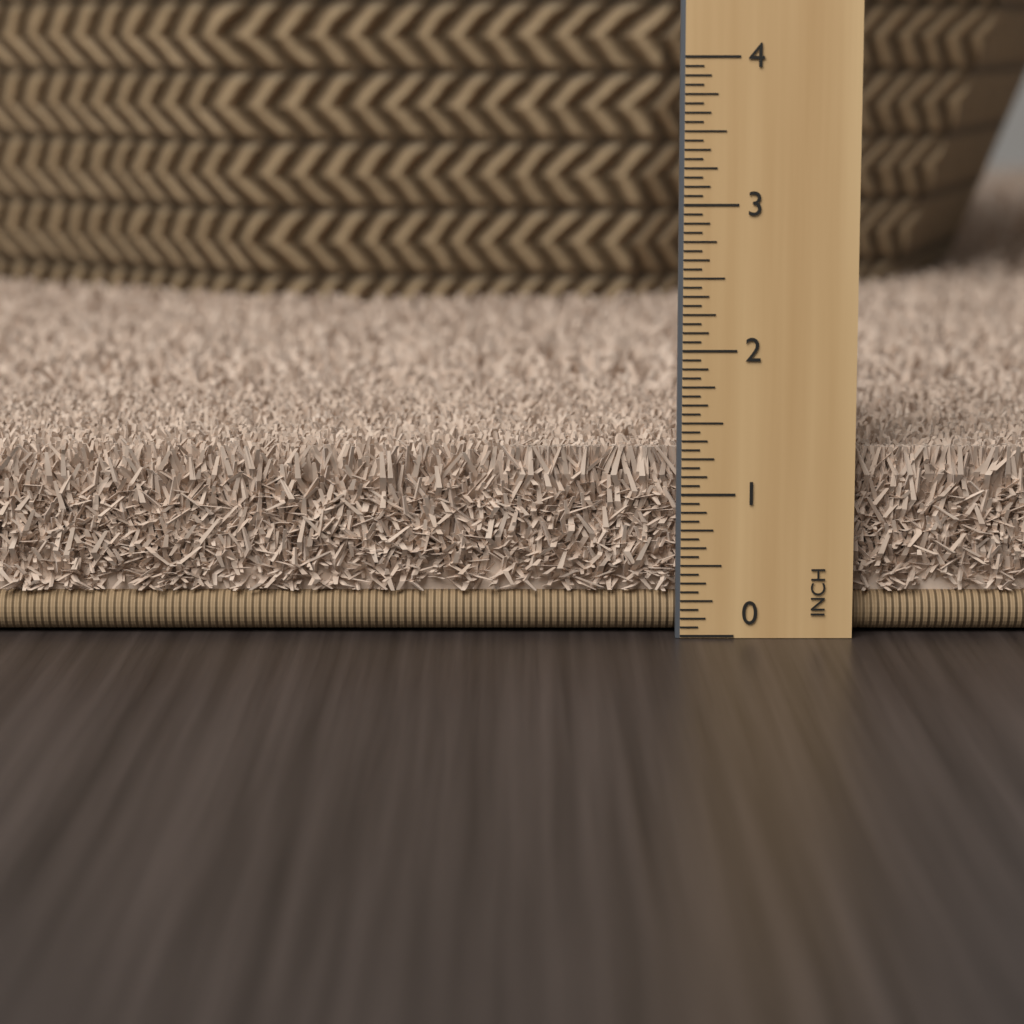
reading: 1.3125 in
